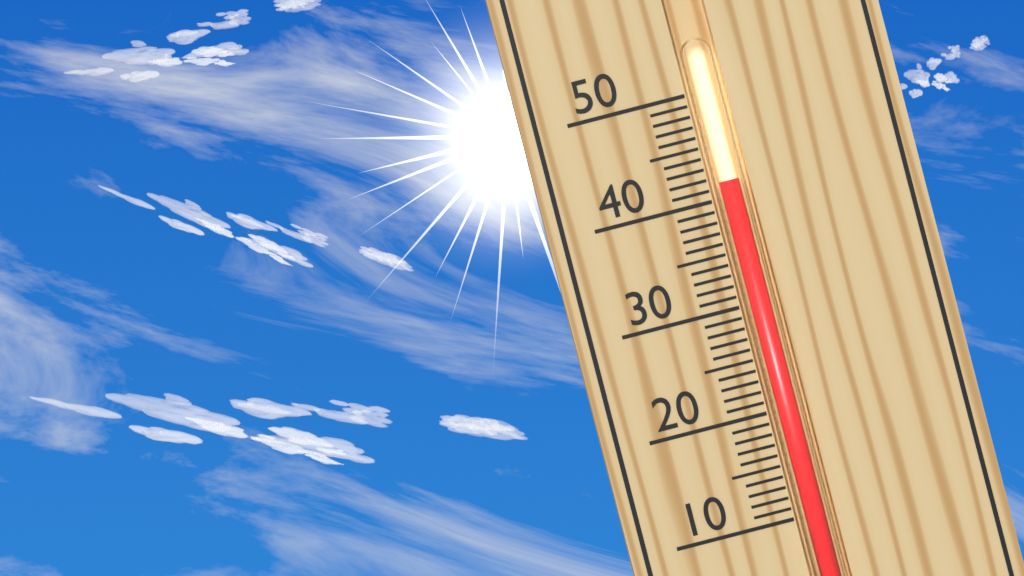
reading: 41.5 (no unit)
